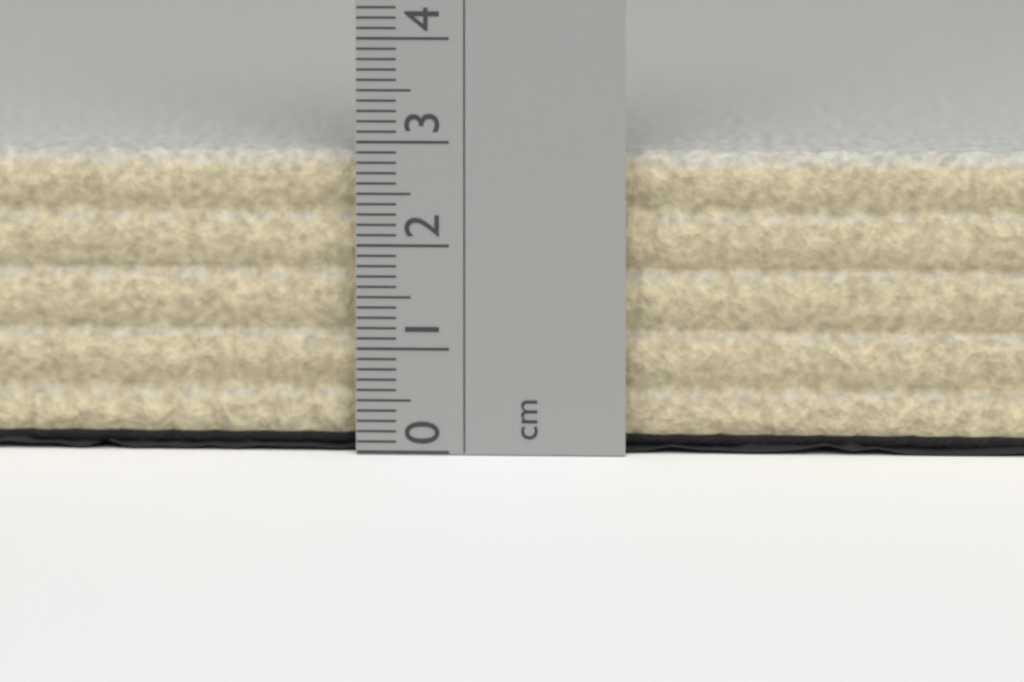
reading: 2.9 cm
